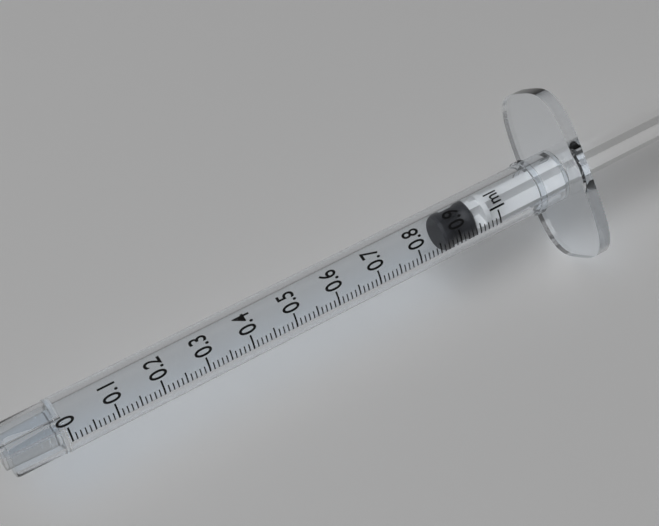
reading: 0.87 ml
